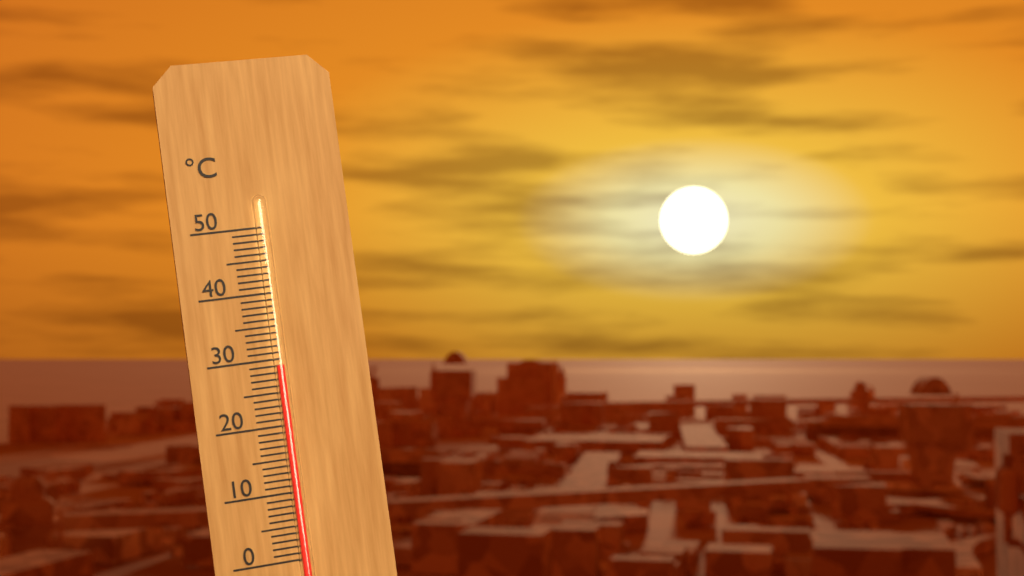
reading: 29 °C
